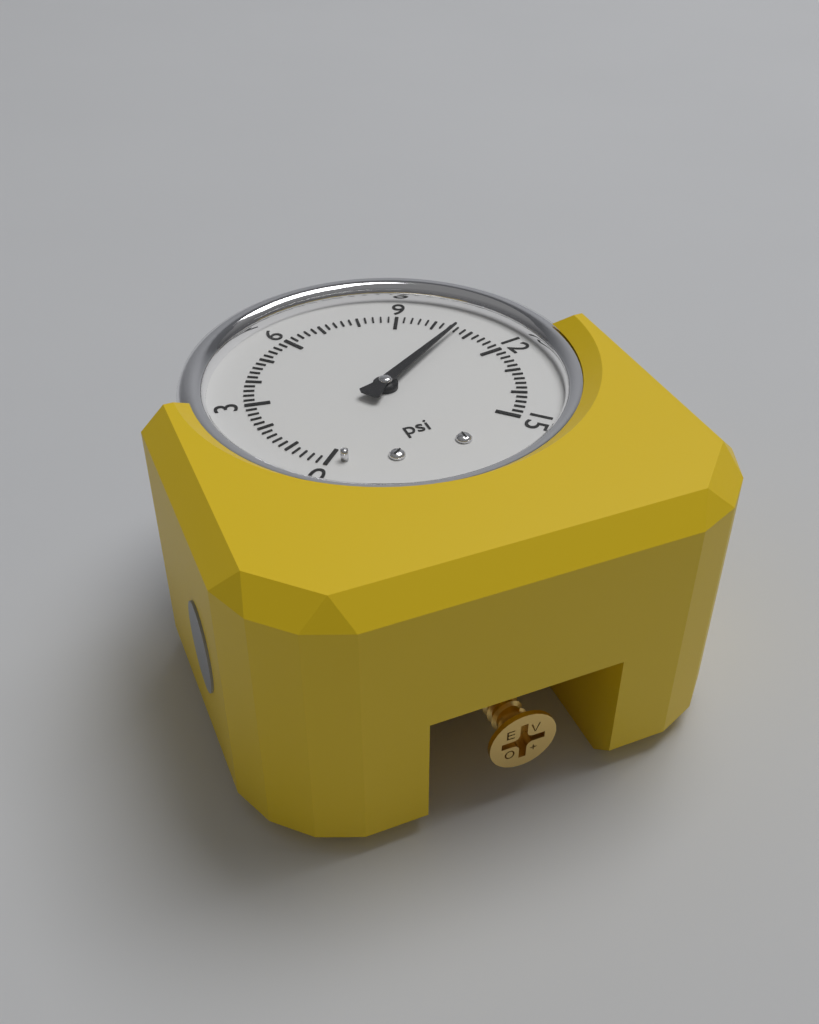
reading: 10.6 psi
